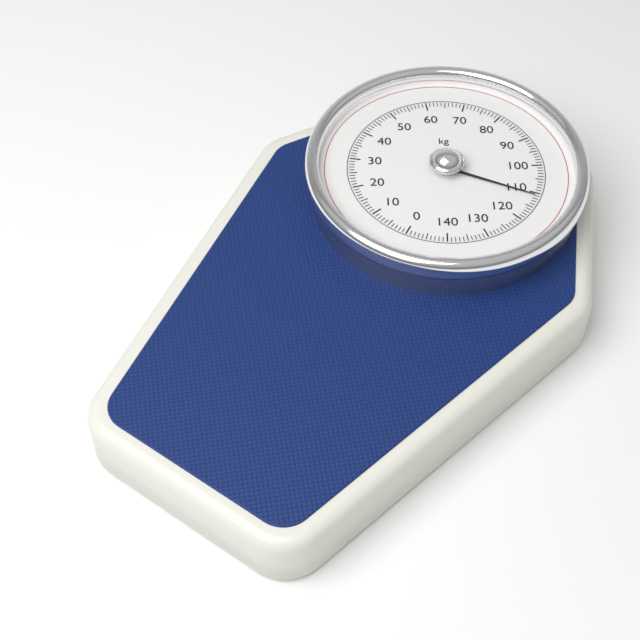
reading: 111 kg
